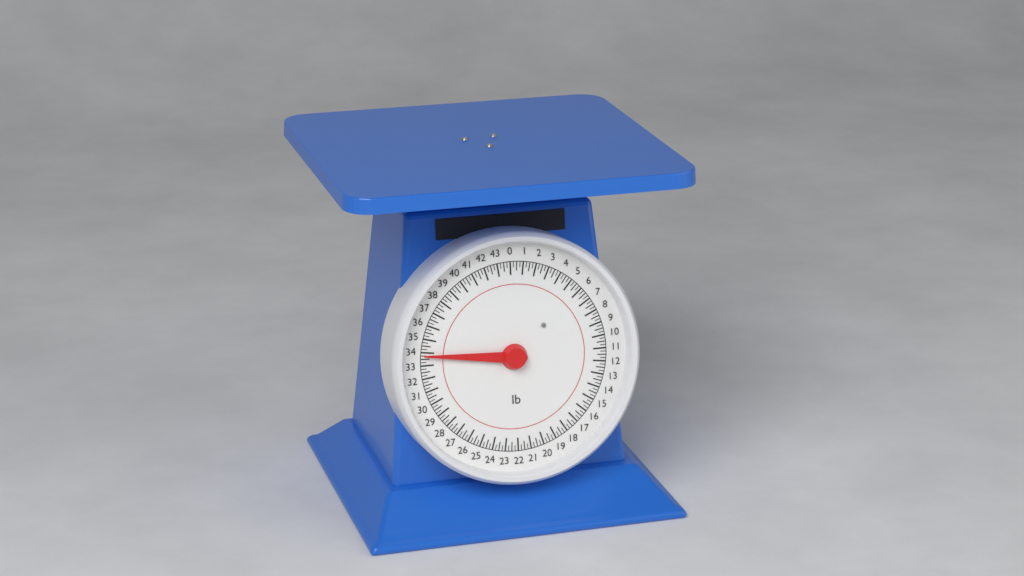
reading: 33.75 lb
